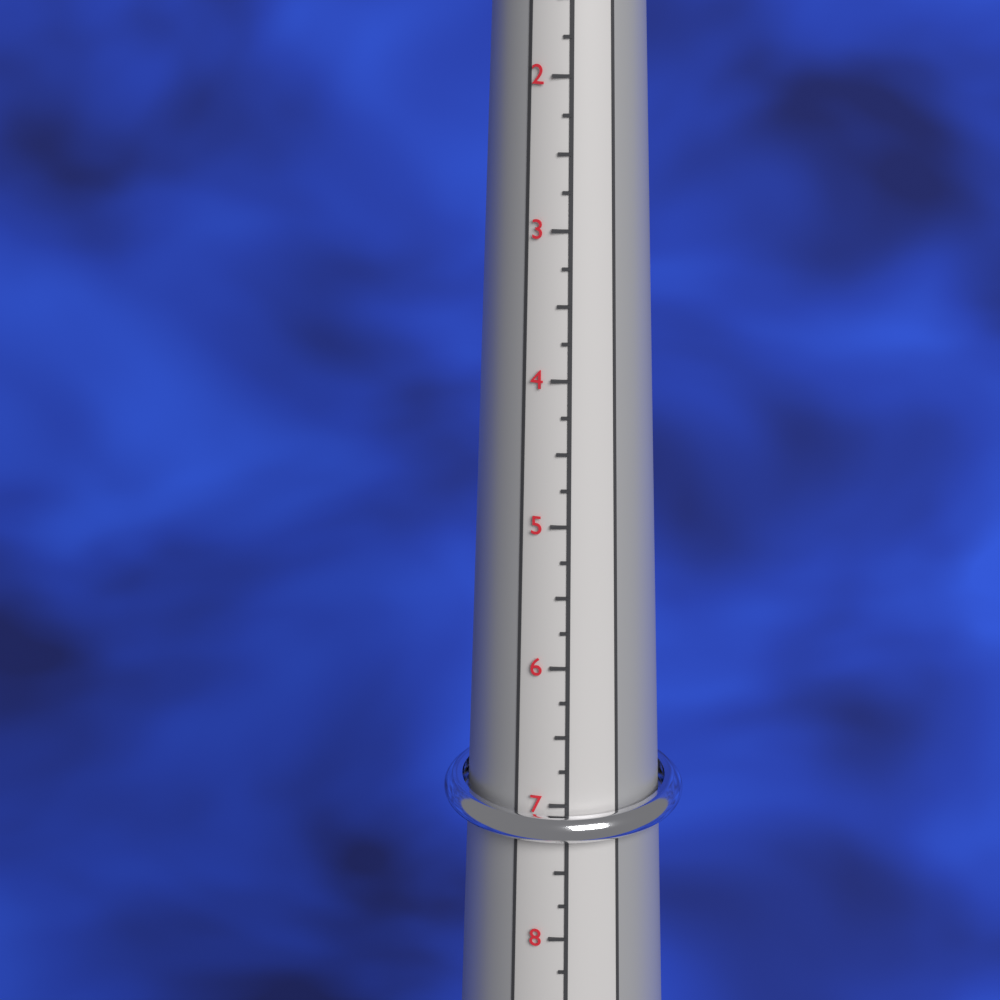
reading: 7.50 (no unit)
